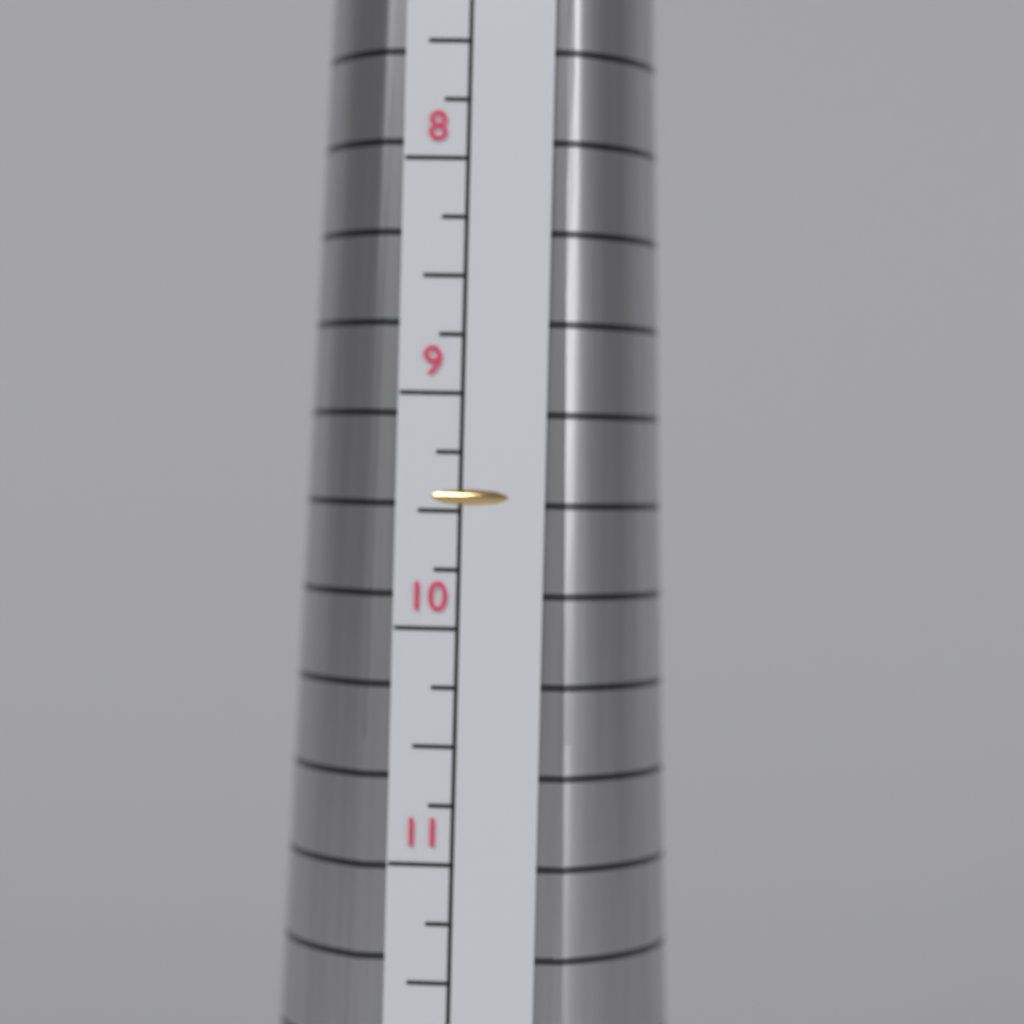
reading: 9.50 (no unit)
